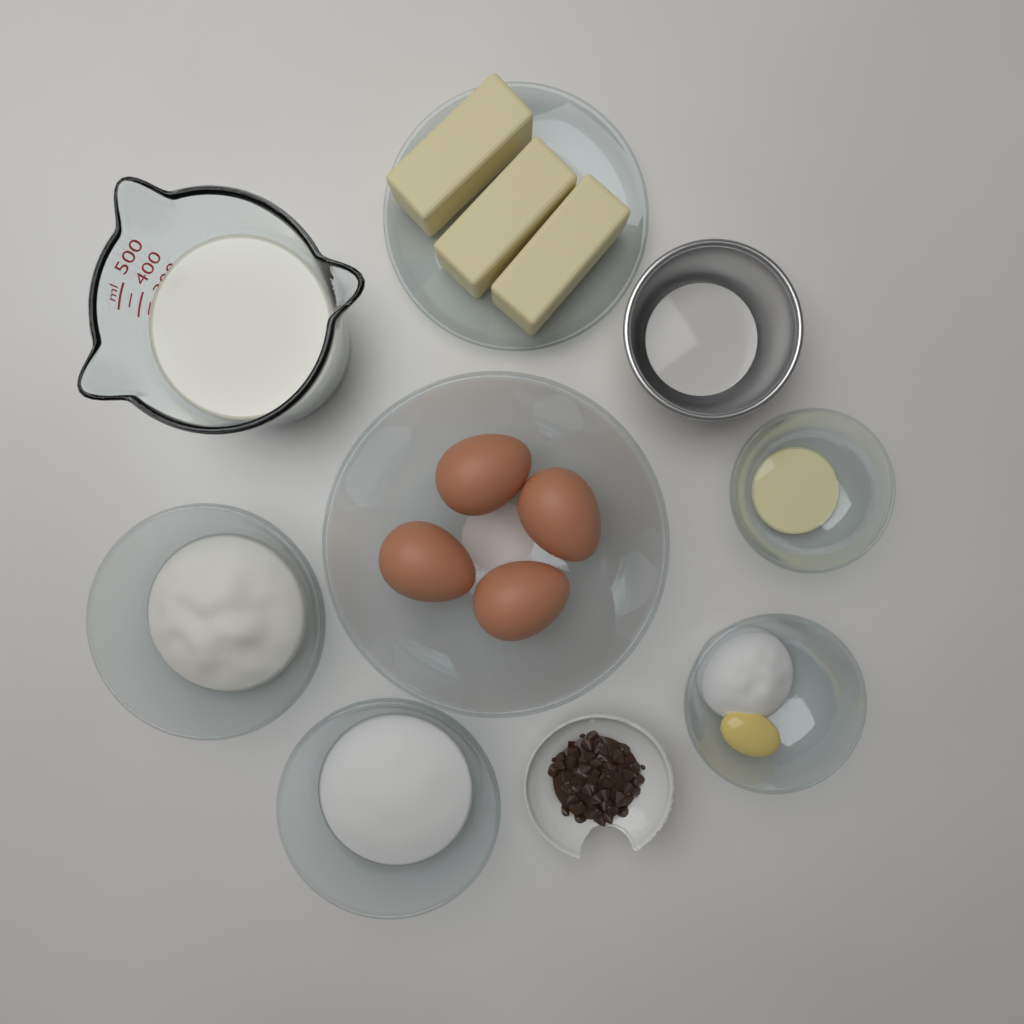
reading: 350 ml
